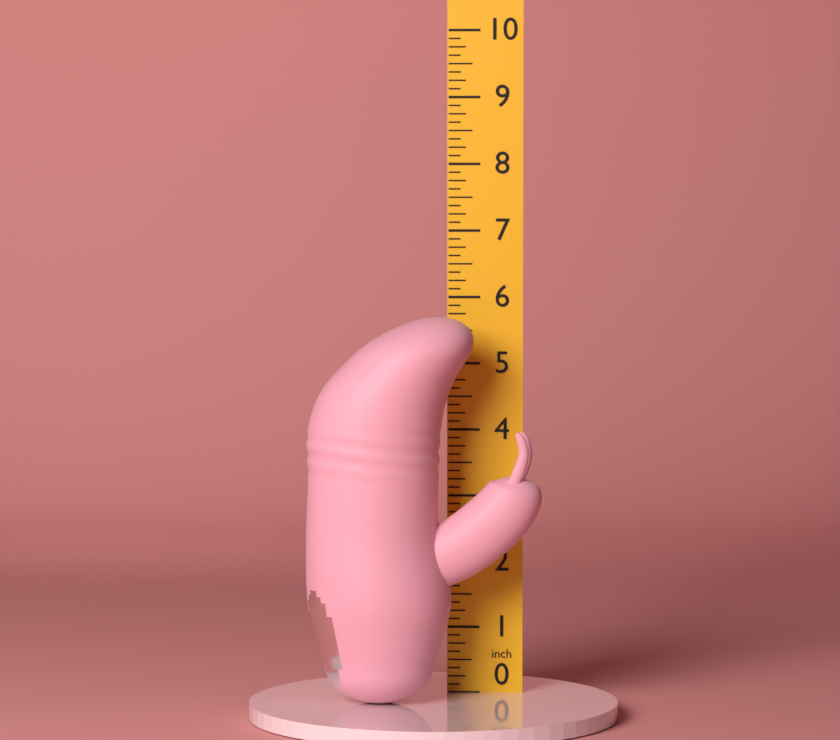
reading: 5.750 in
